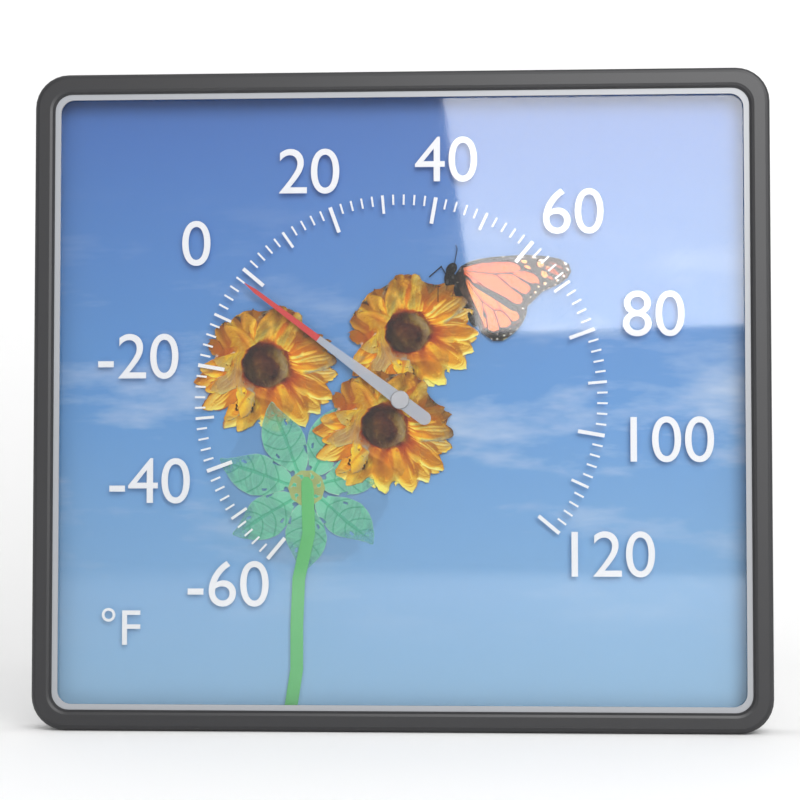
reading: -2 °F
